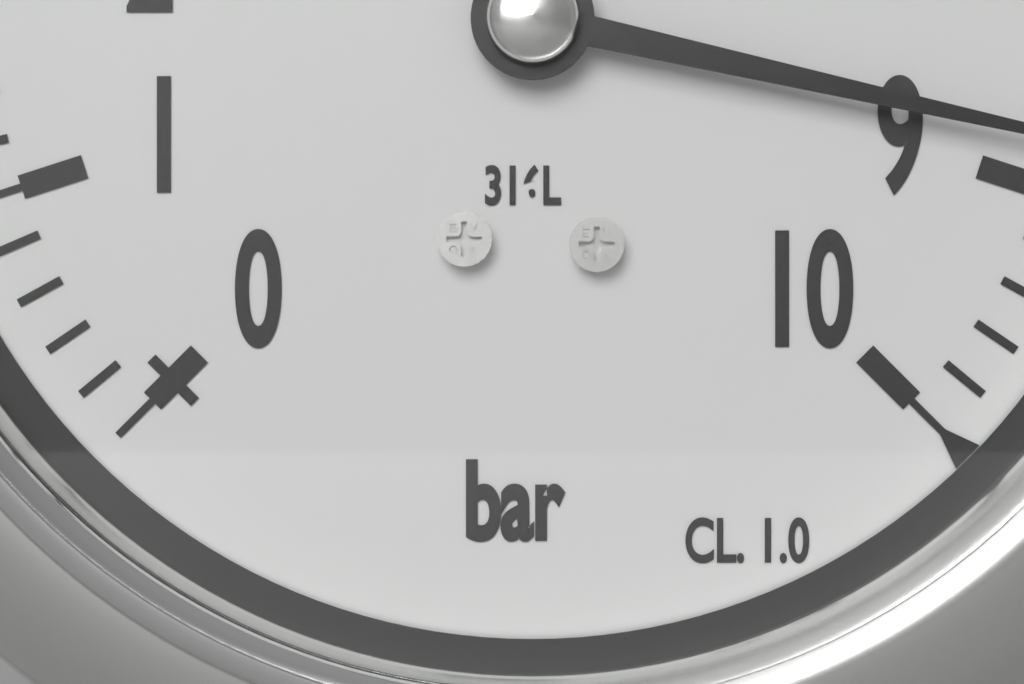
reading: 8.8 bar
